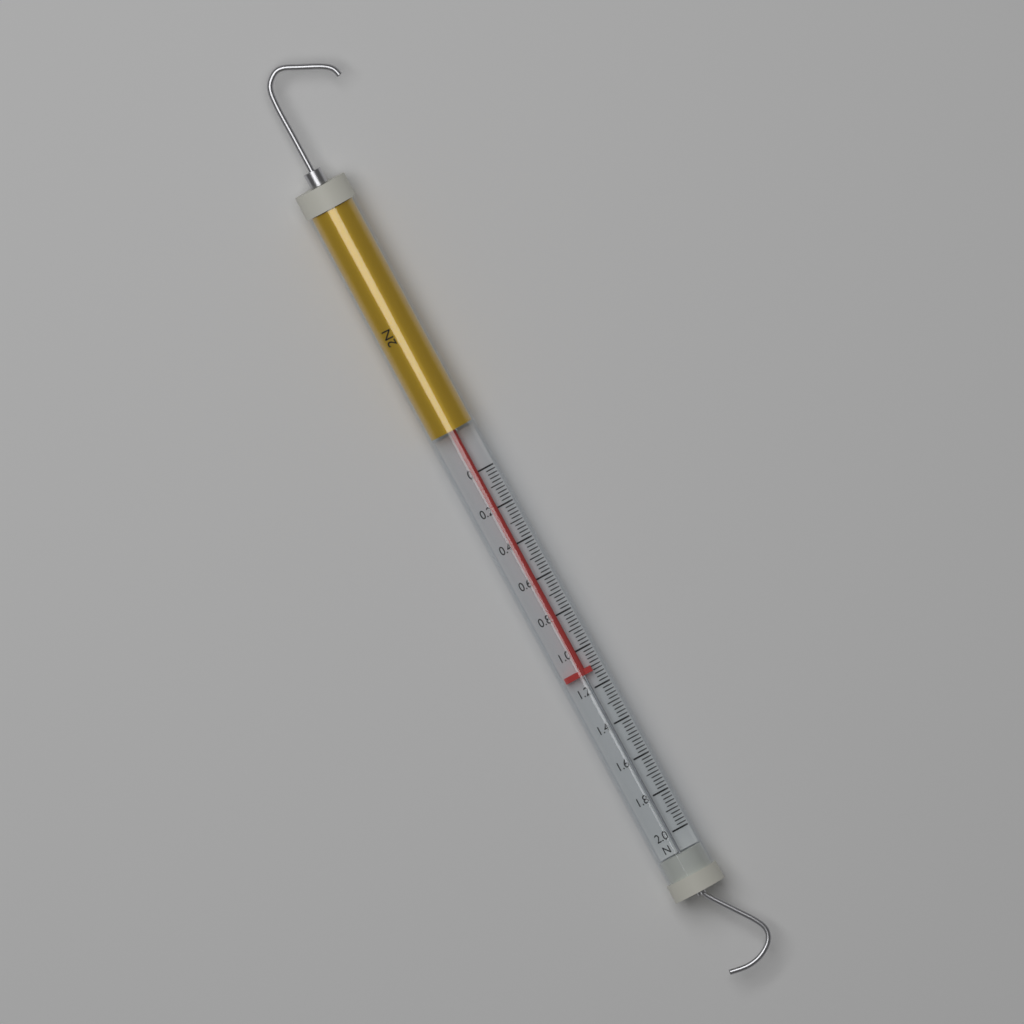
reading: 1.12 N
